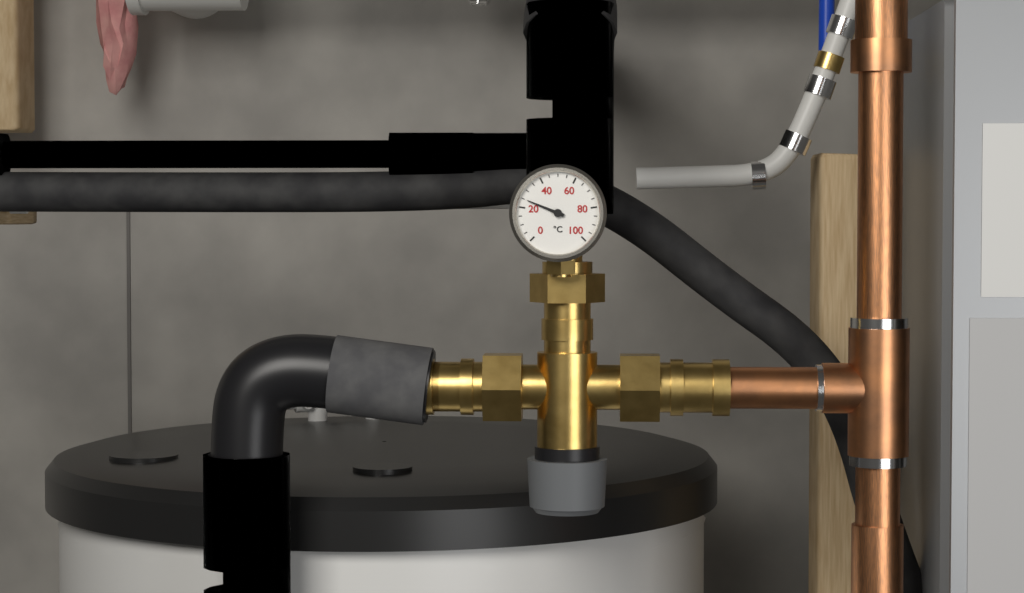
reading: 25 °C
